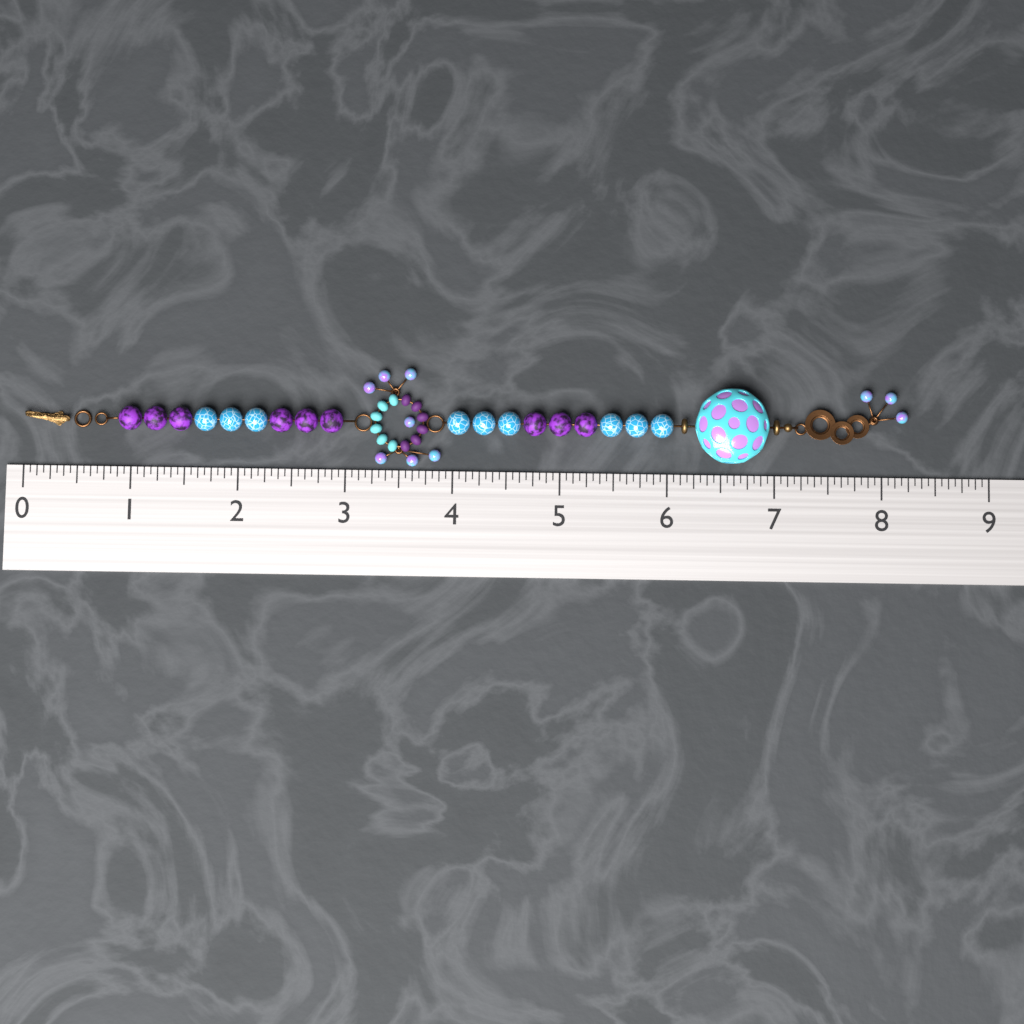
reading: 8.2500 (no unit)
